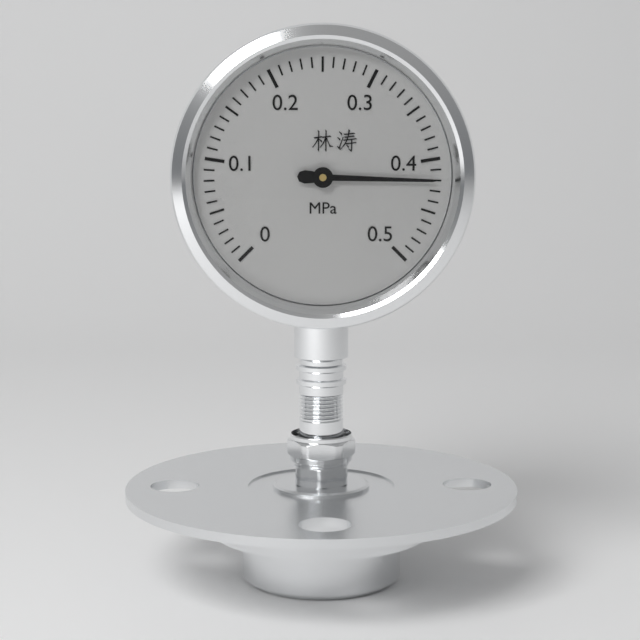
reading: 0.42 MPa
